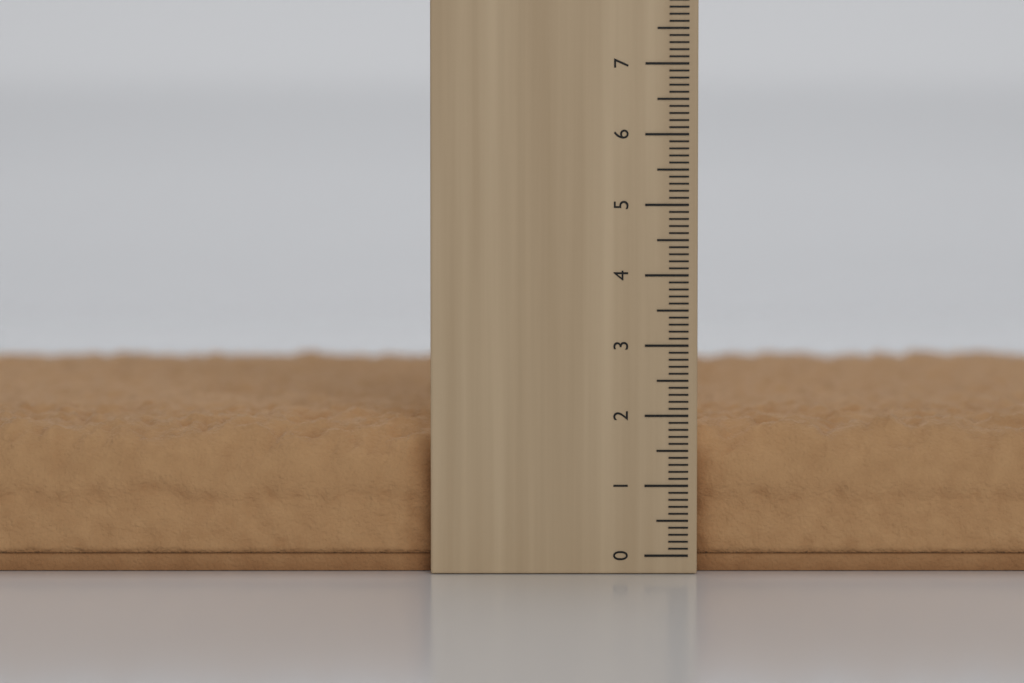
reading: 2.0 cm
